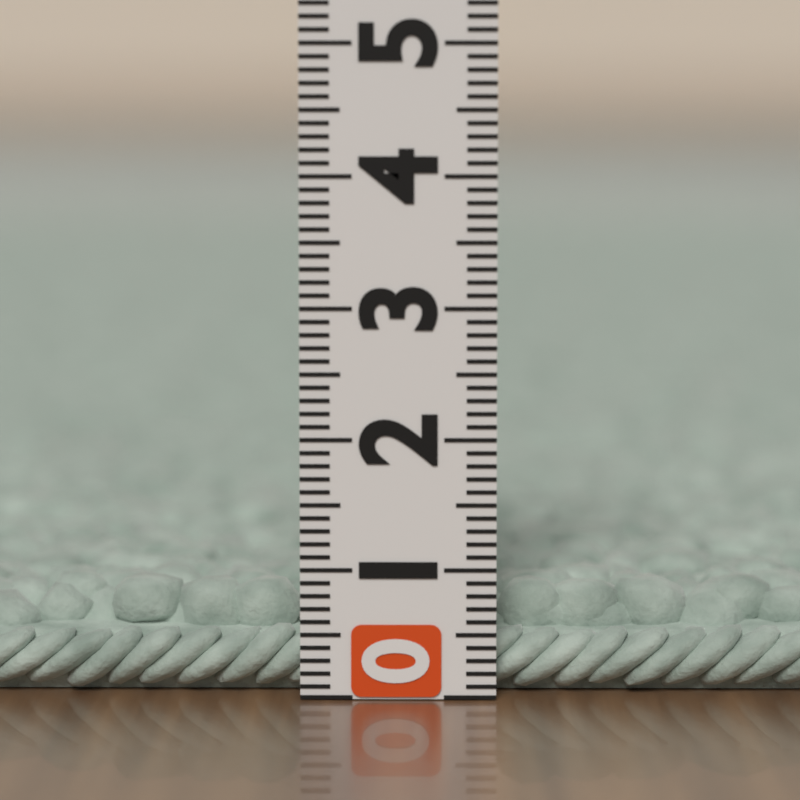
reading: 0.8 (no unit)
